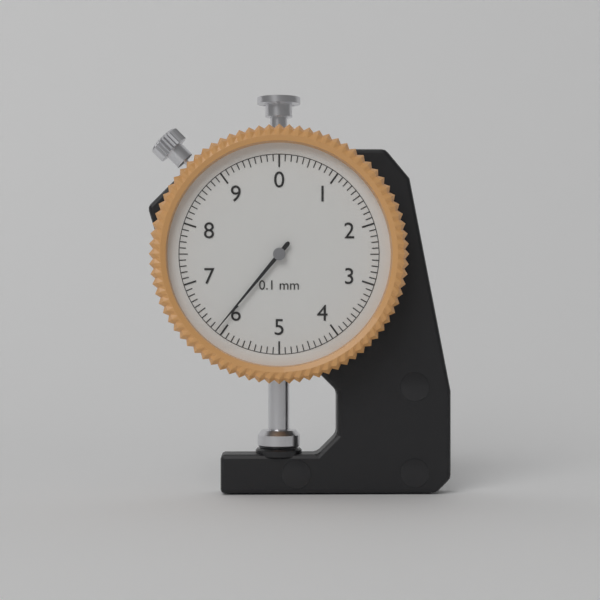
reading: 6.1 mm
